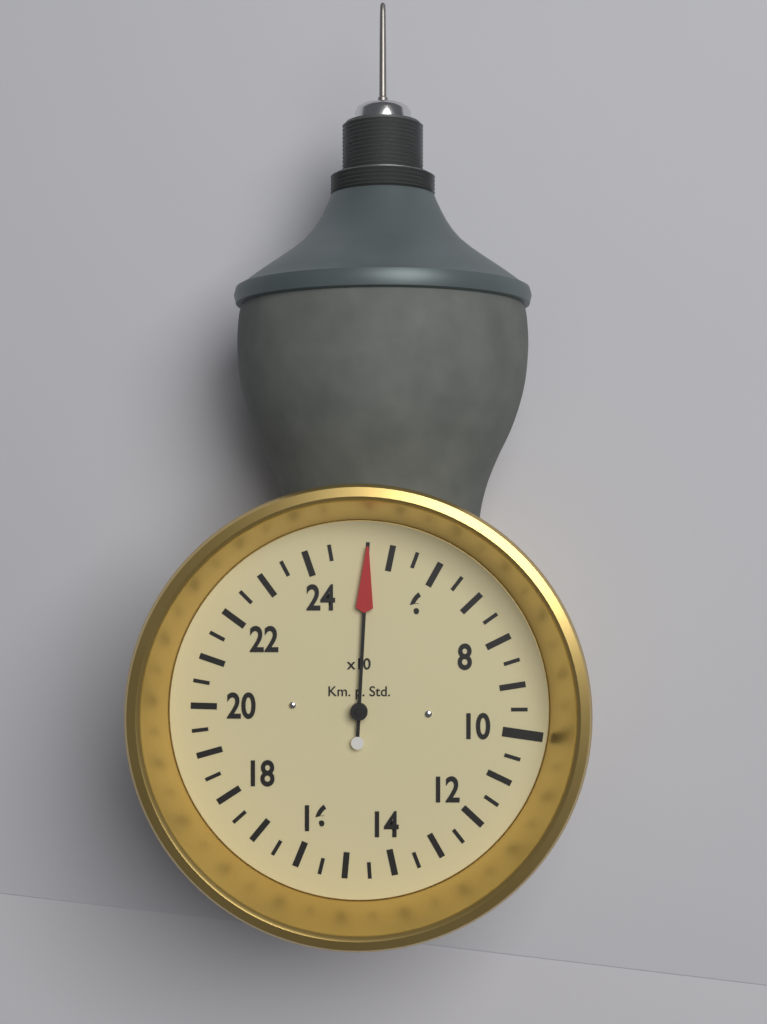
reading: 45 km/h
